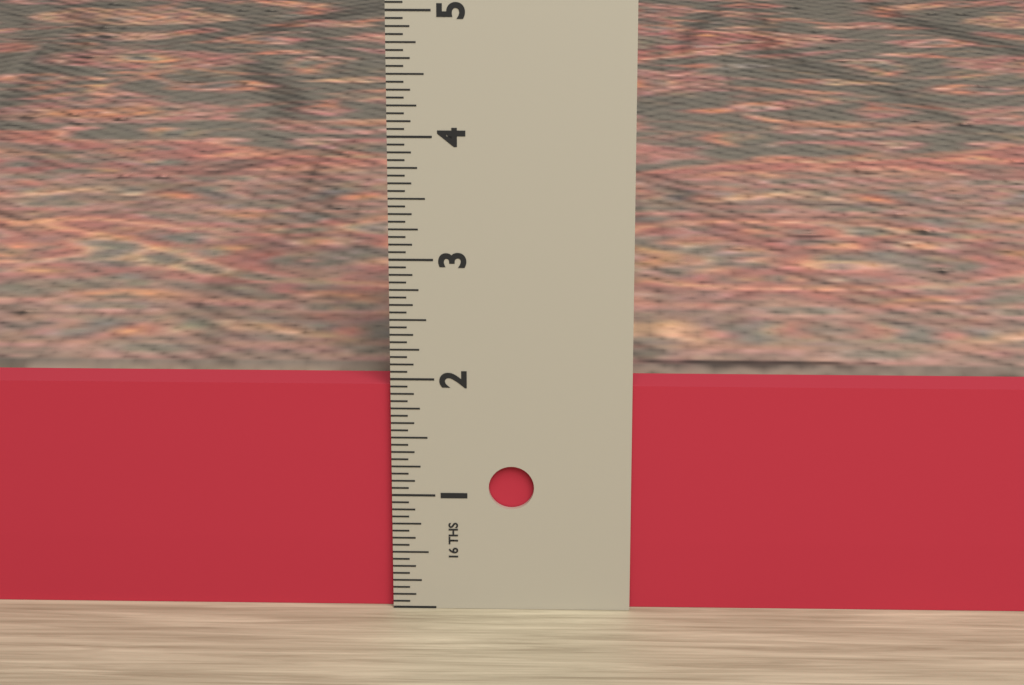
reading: 1.9375 in
